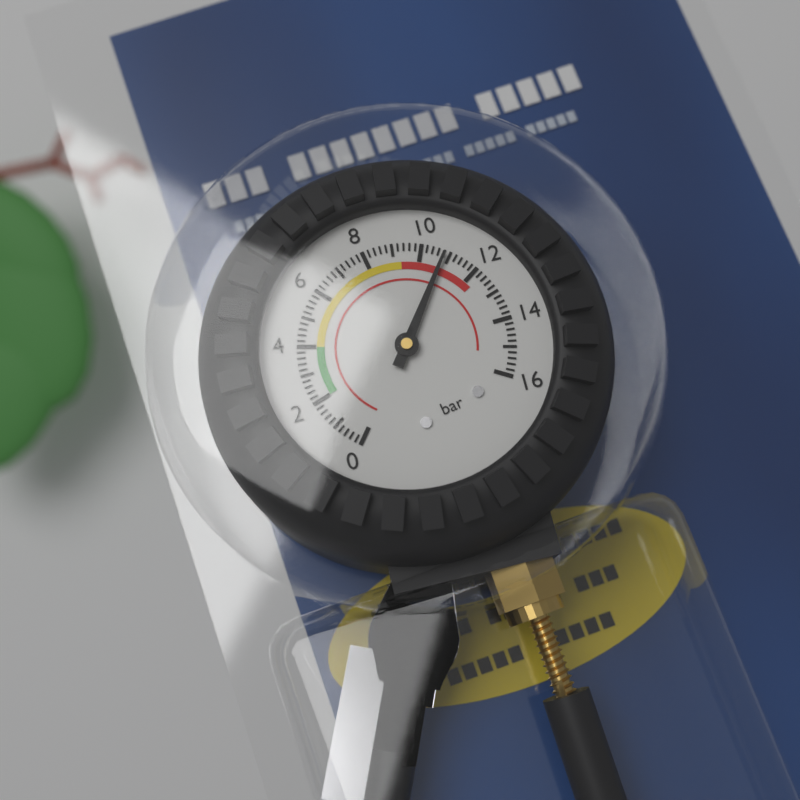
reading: 10.8 bar
